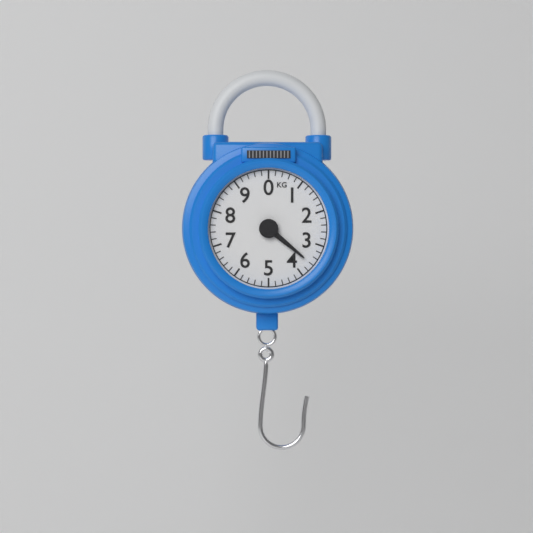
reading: 3.6 kg
